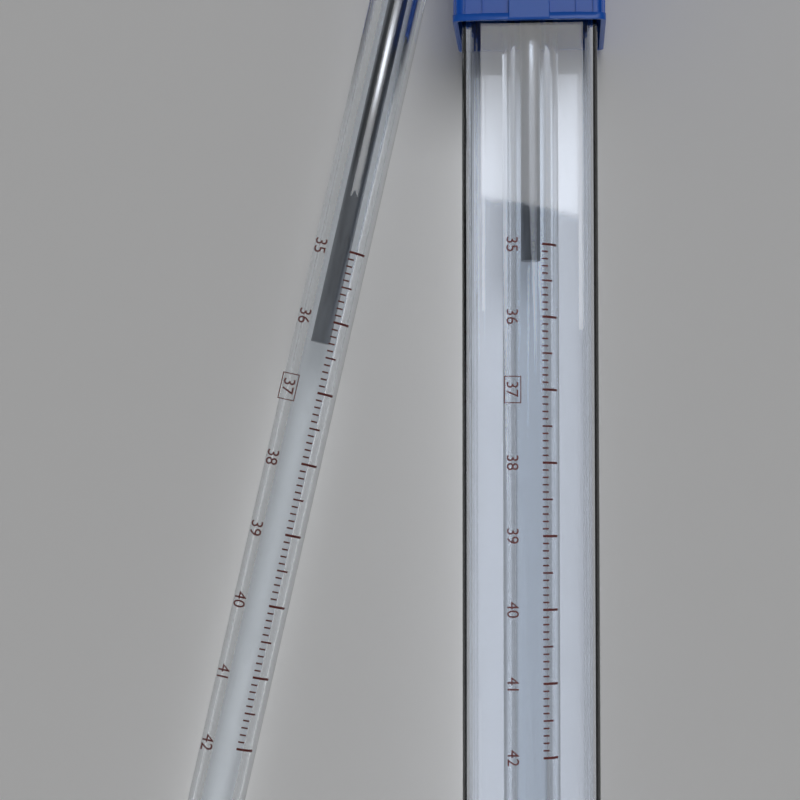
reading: 36.3 °C
